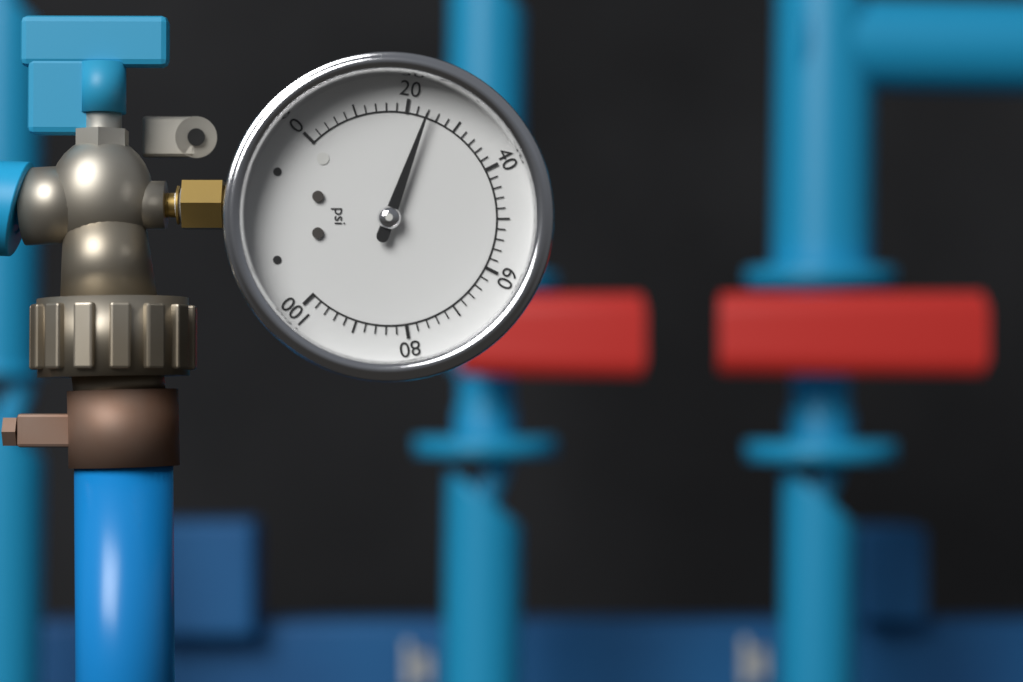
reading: 24 psi
